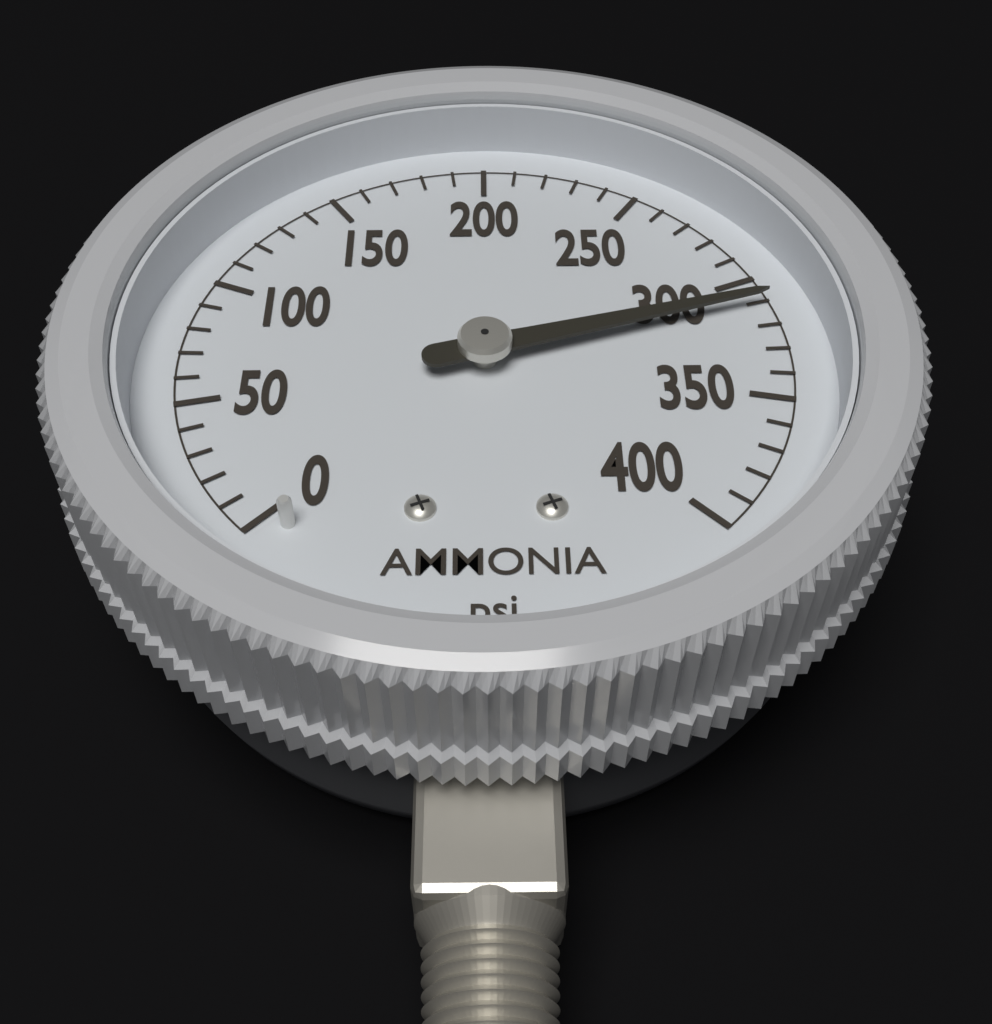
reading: 310 psi
